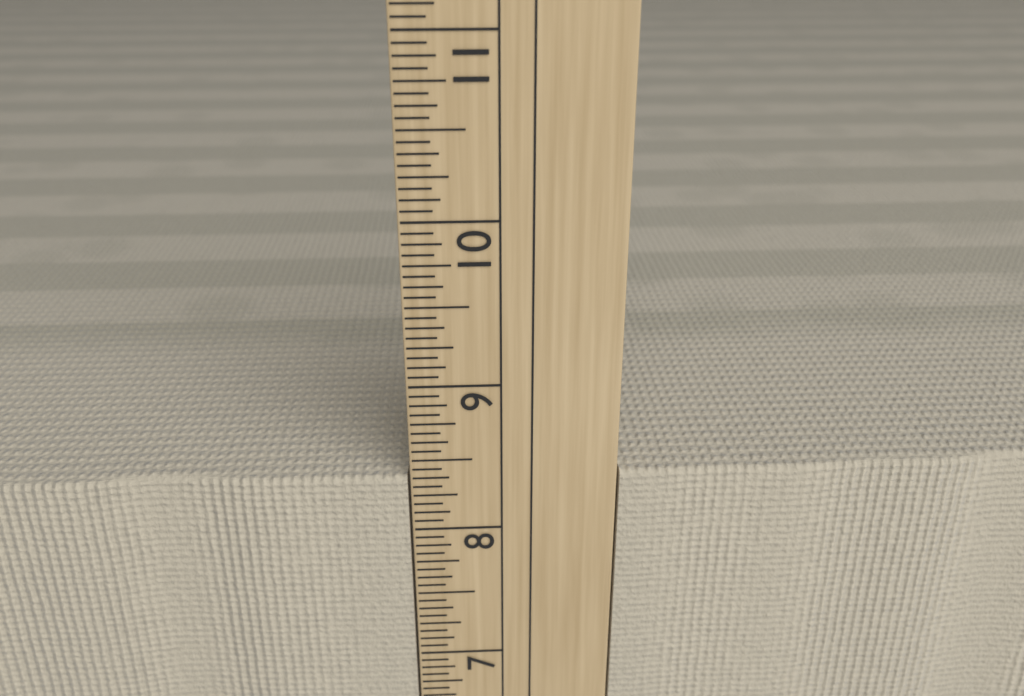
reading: 8.3750 in
